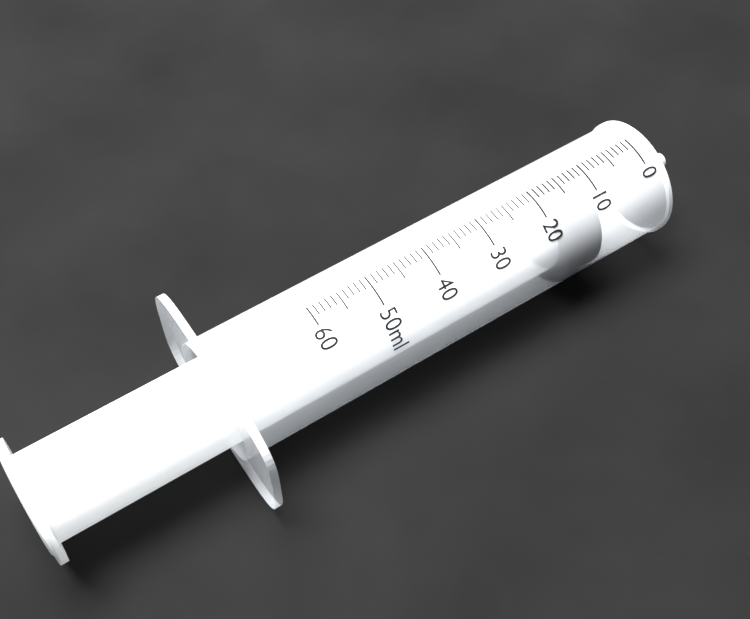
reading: 11 ml
